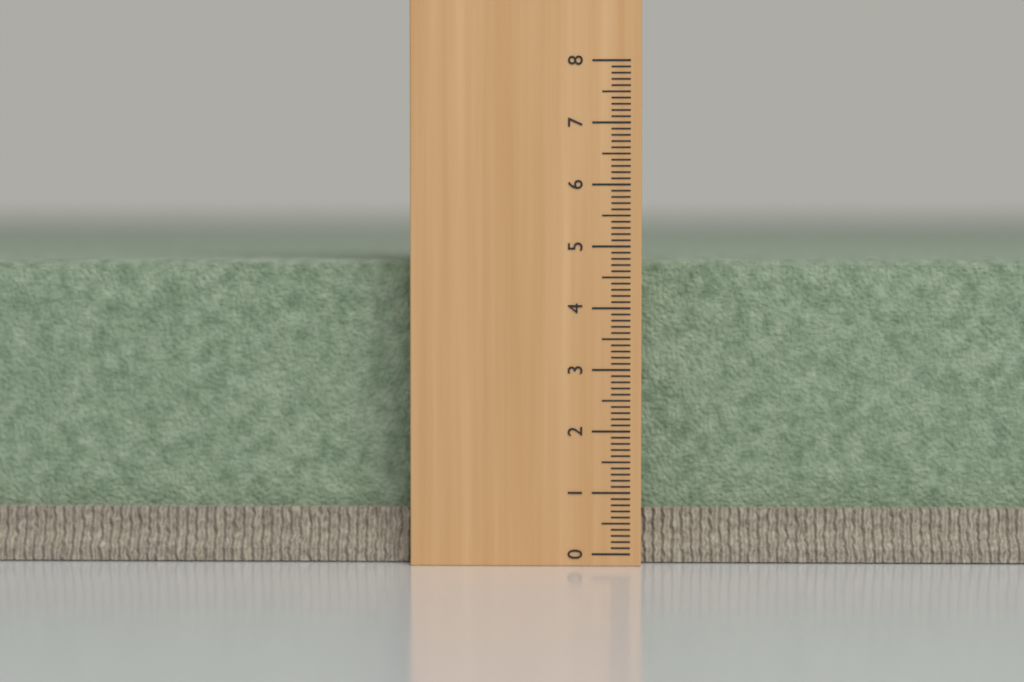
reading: 4.8 (no unit)
